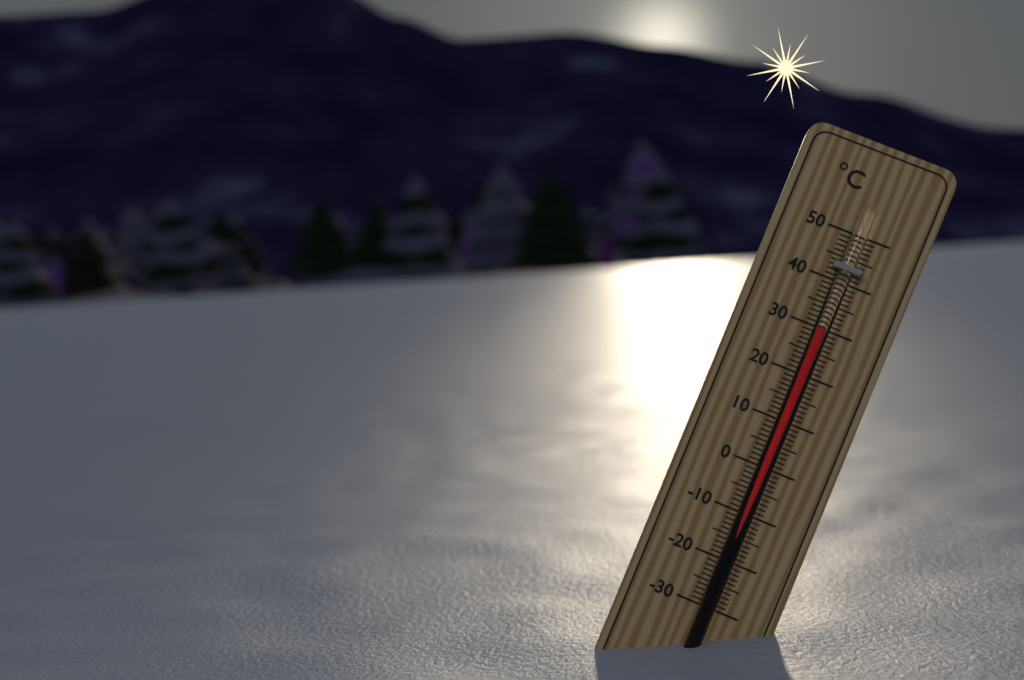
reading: 30 °C
